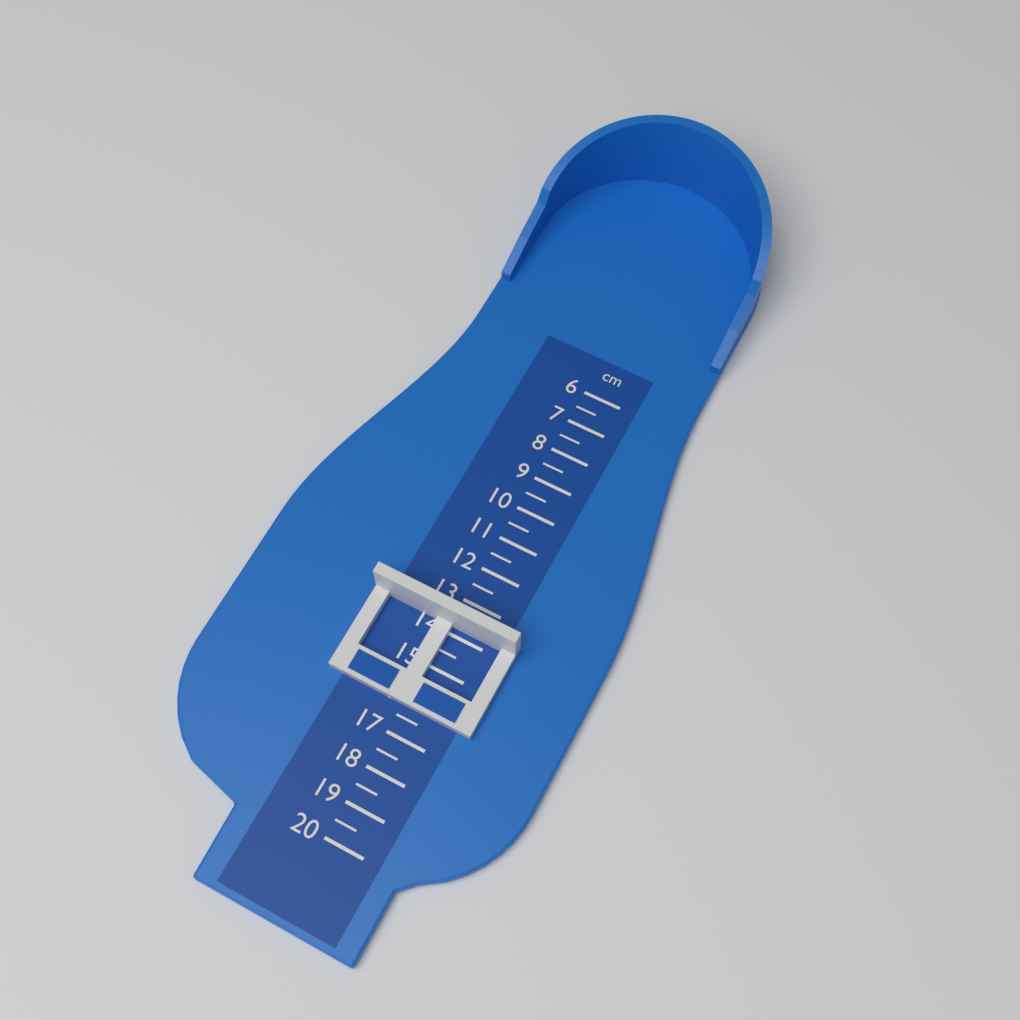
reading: 13.5 cm
